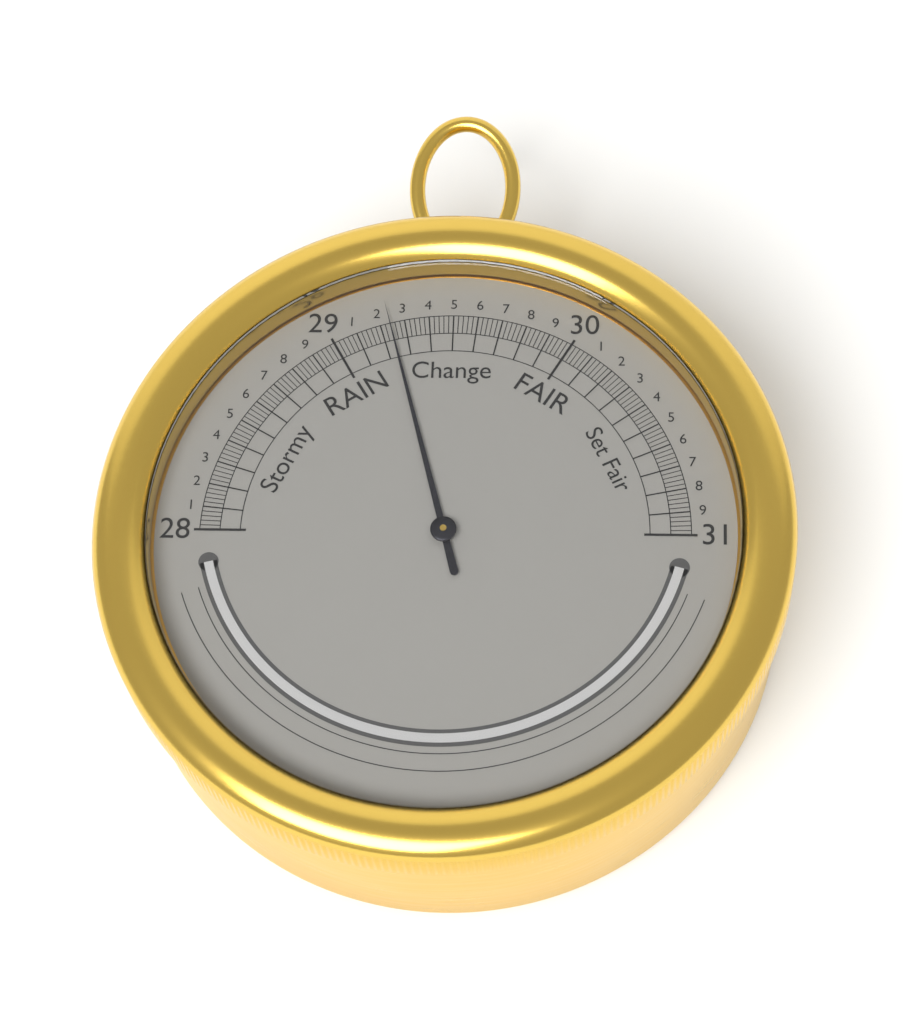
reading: 29.24 inHg
